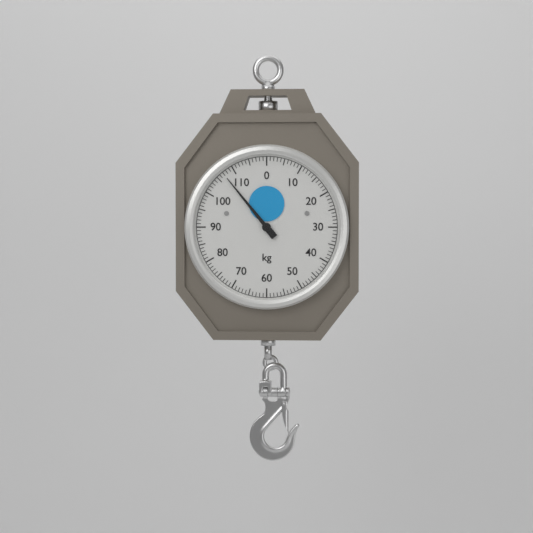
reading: 107 kg
